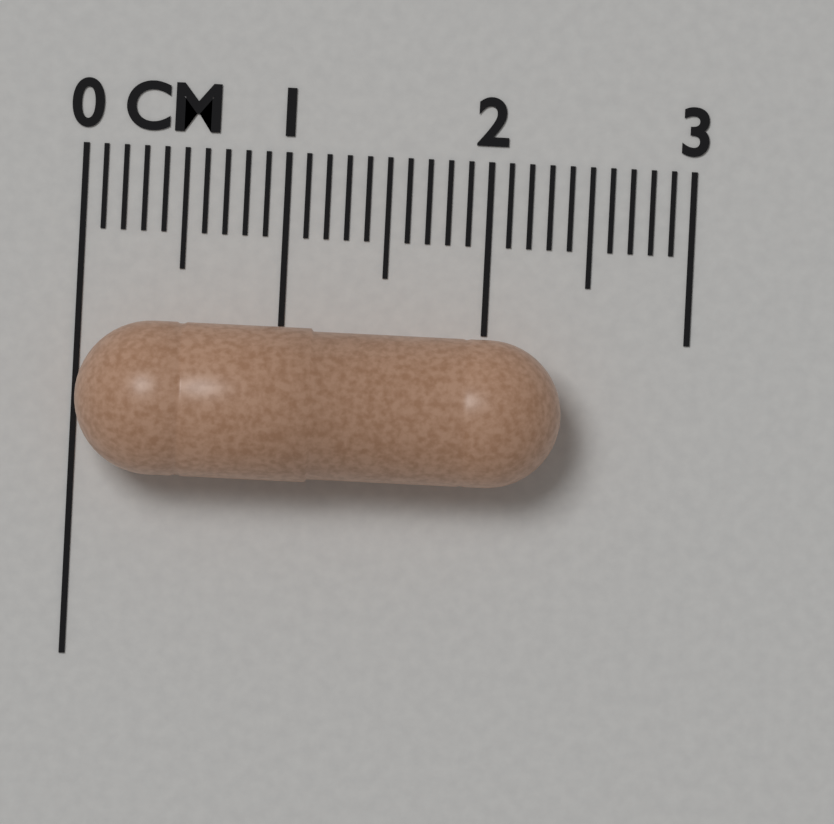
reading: 2.4 cm
